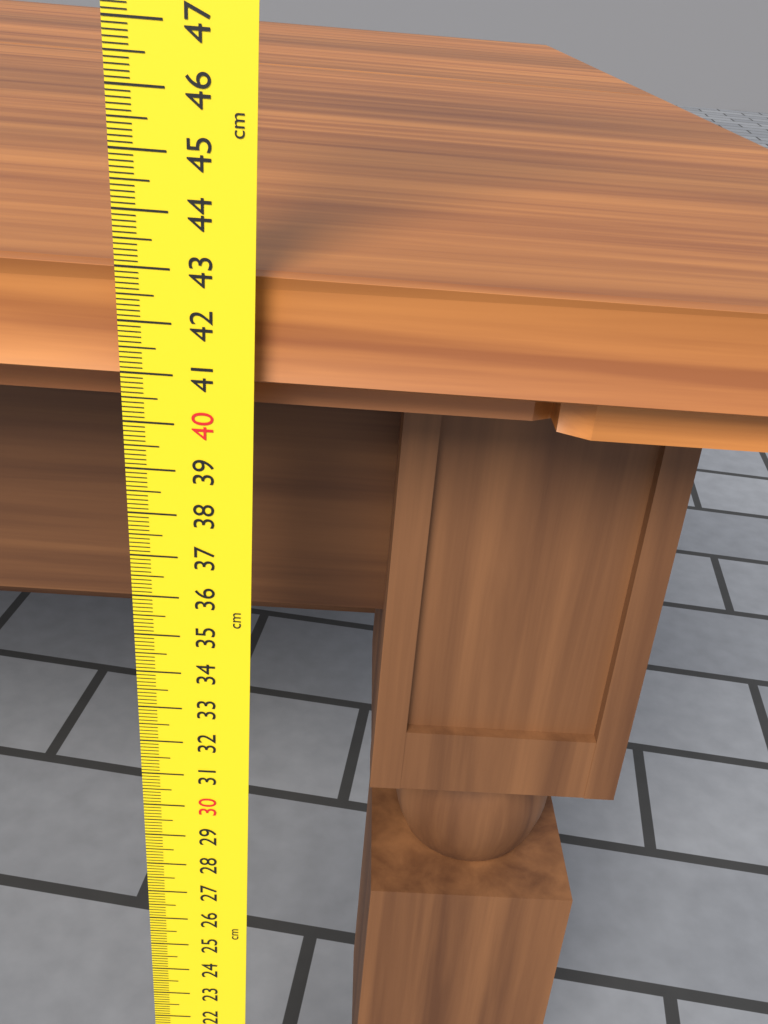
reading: 42.9 cm
